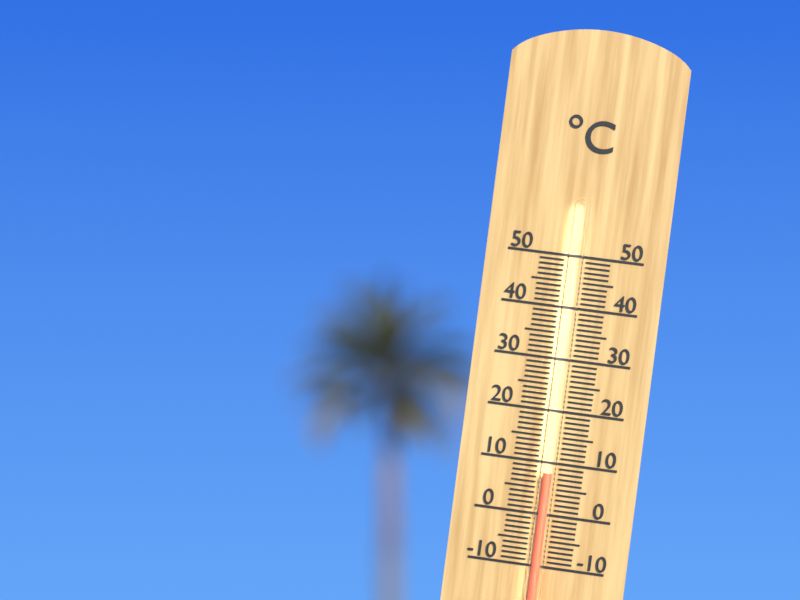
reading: 8 °C
